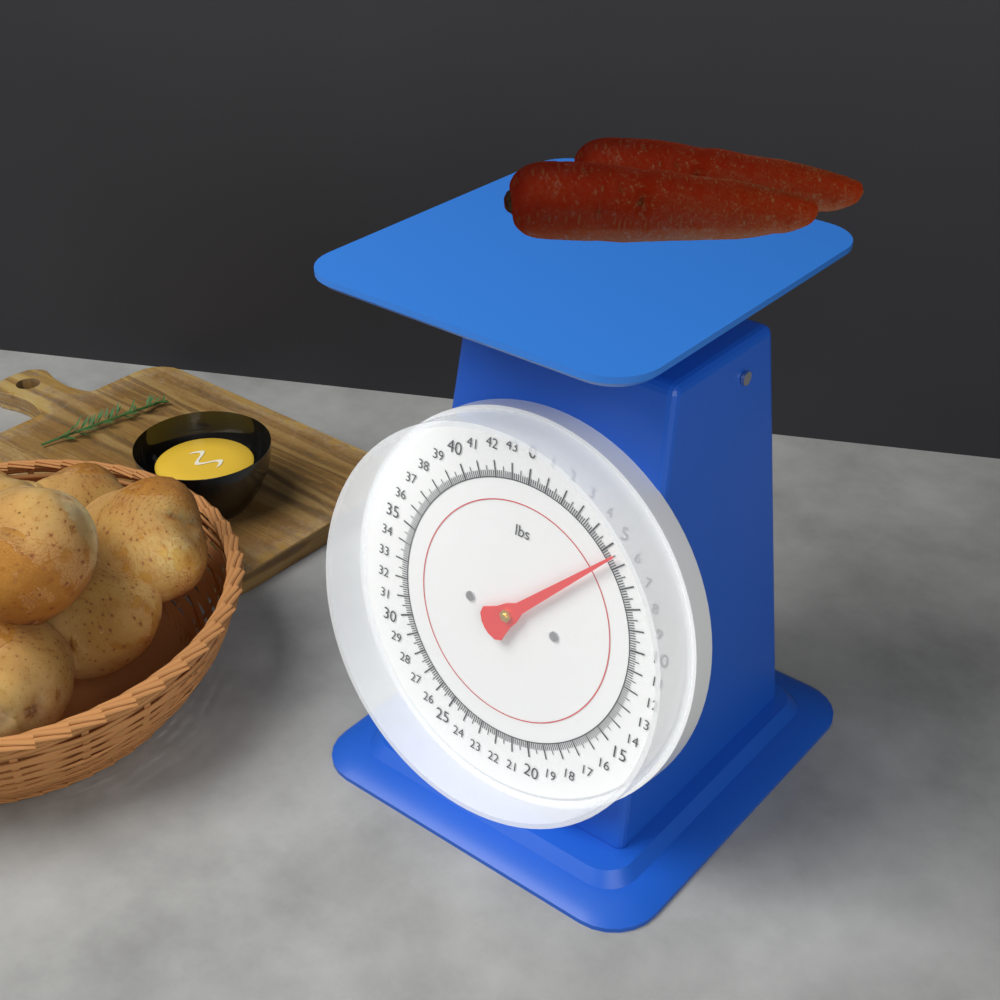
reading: 5.500 lbs
